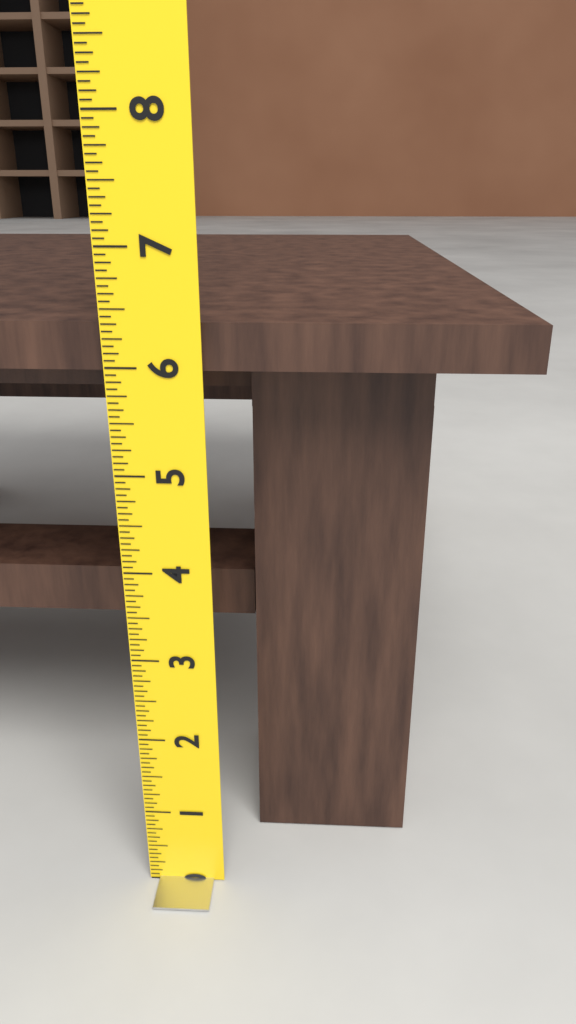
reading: 6.3750 (no unit)
